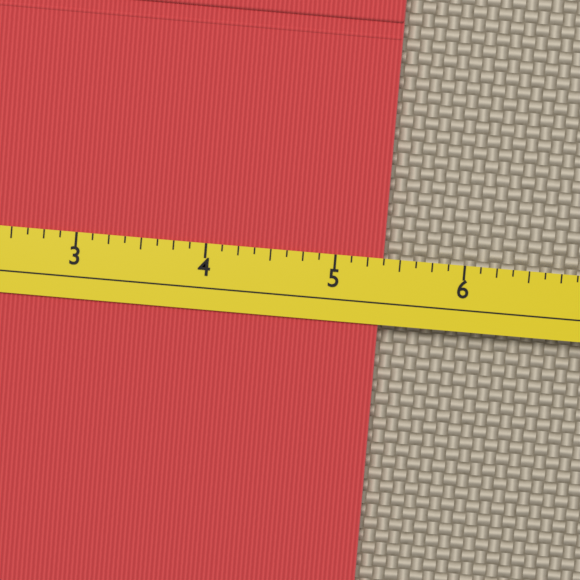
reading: 5.375 (no unit)
